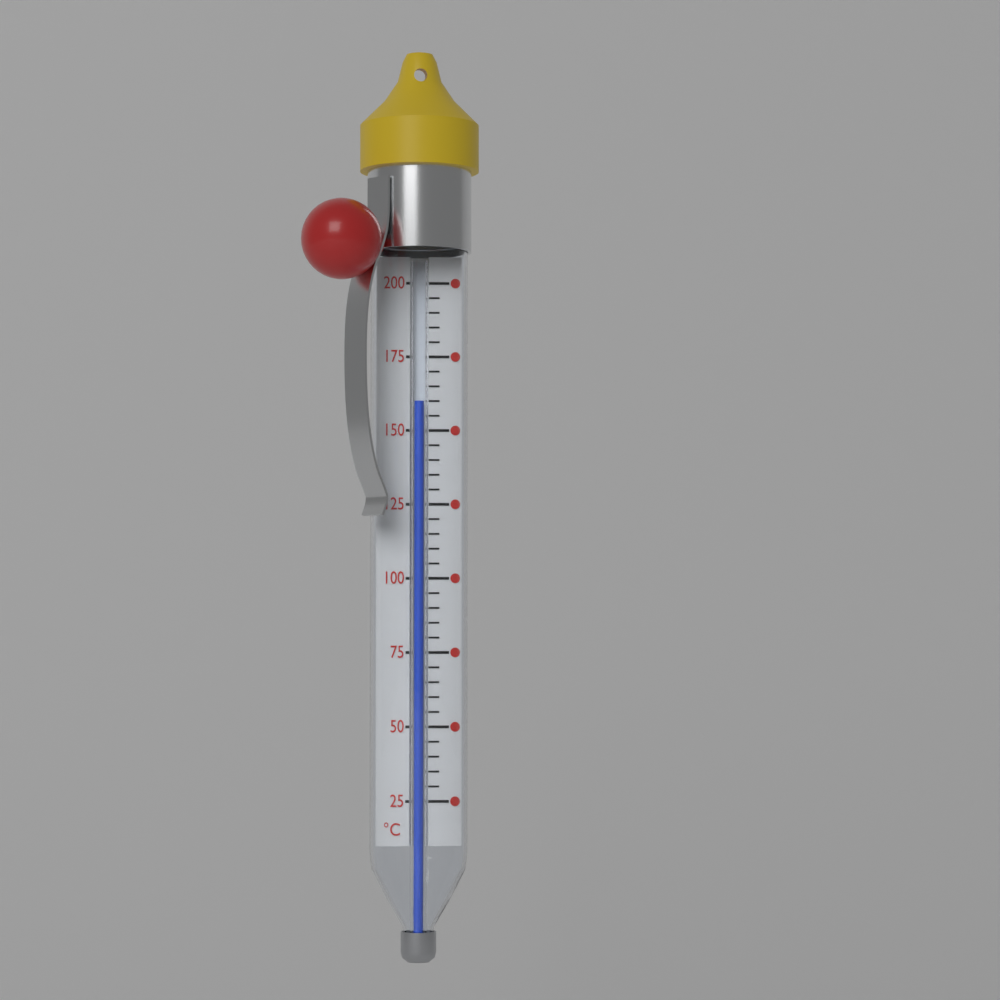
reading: 160 °C
